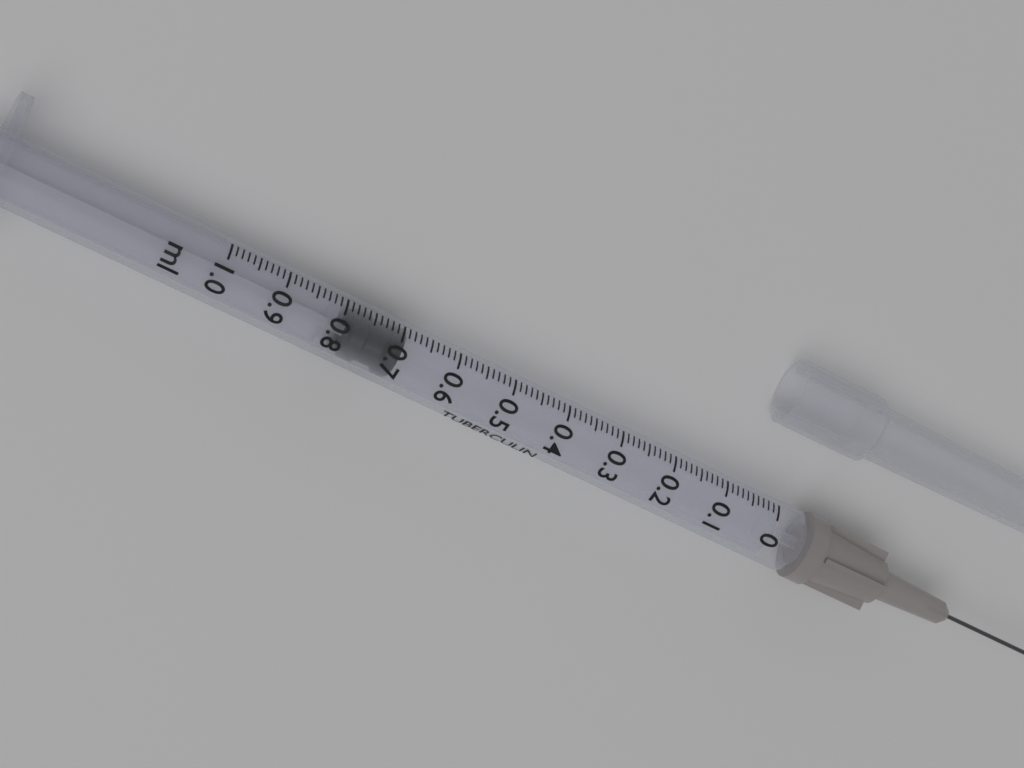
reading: 0.69 ml
